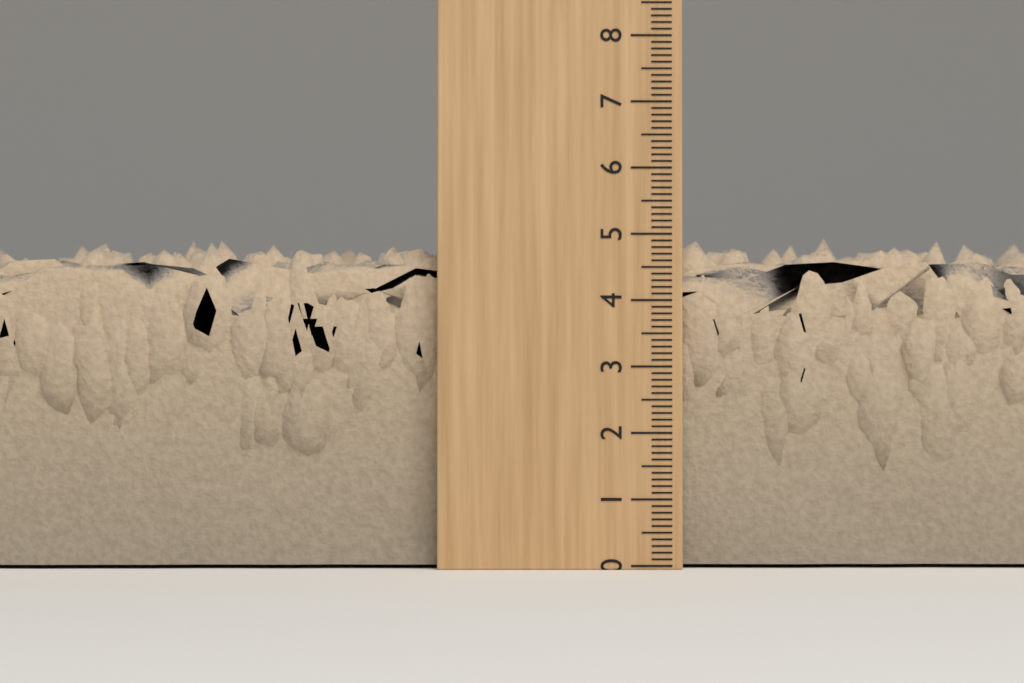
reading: 5.0 (no unit)
